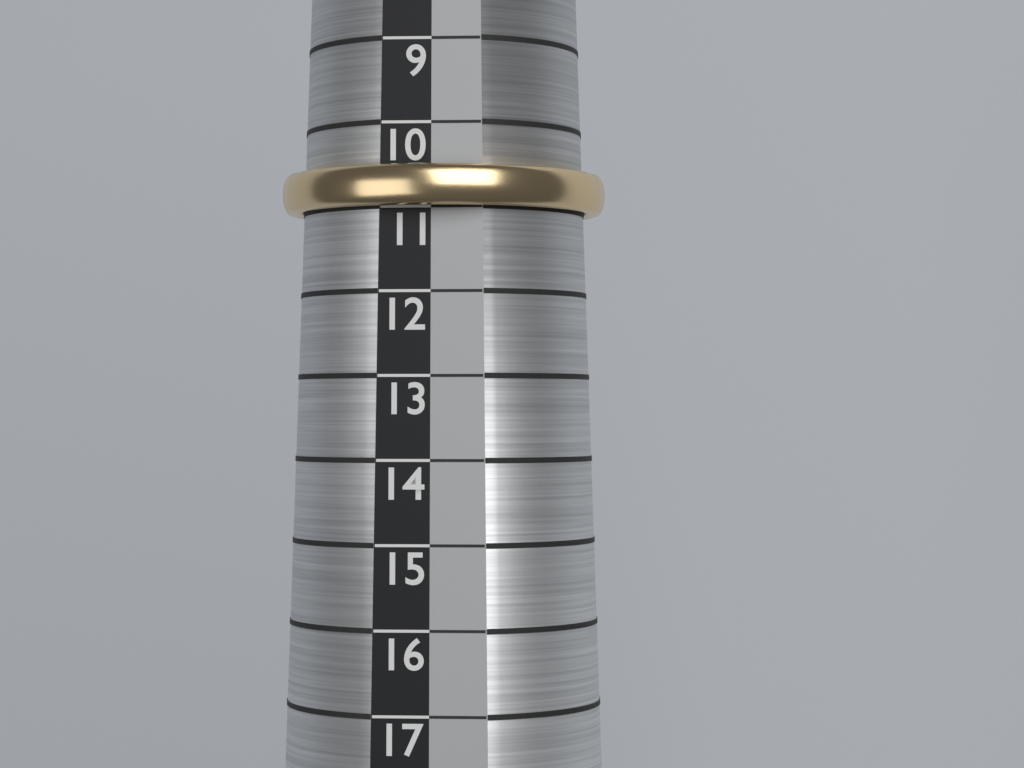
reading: 11 (no unit)
